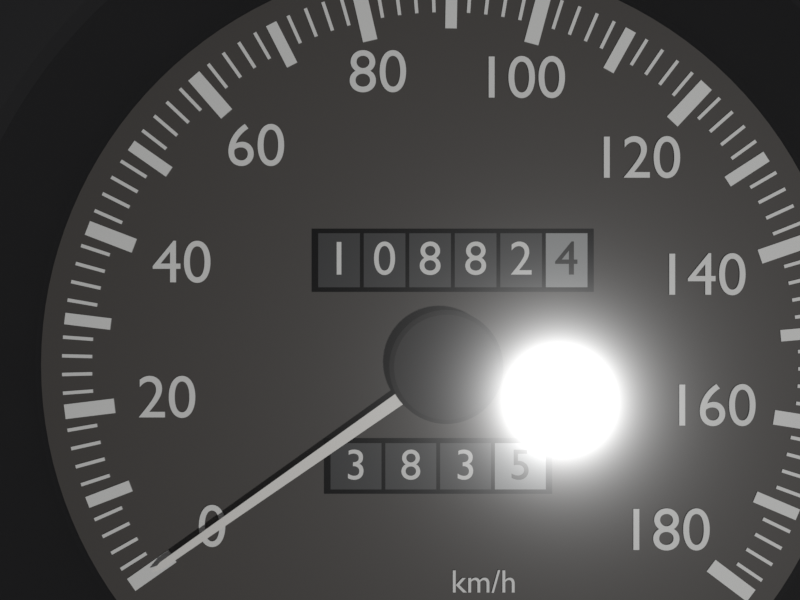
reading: 0 km/h
